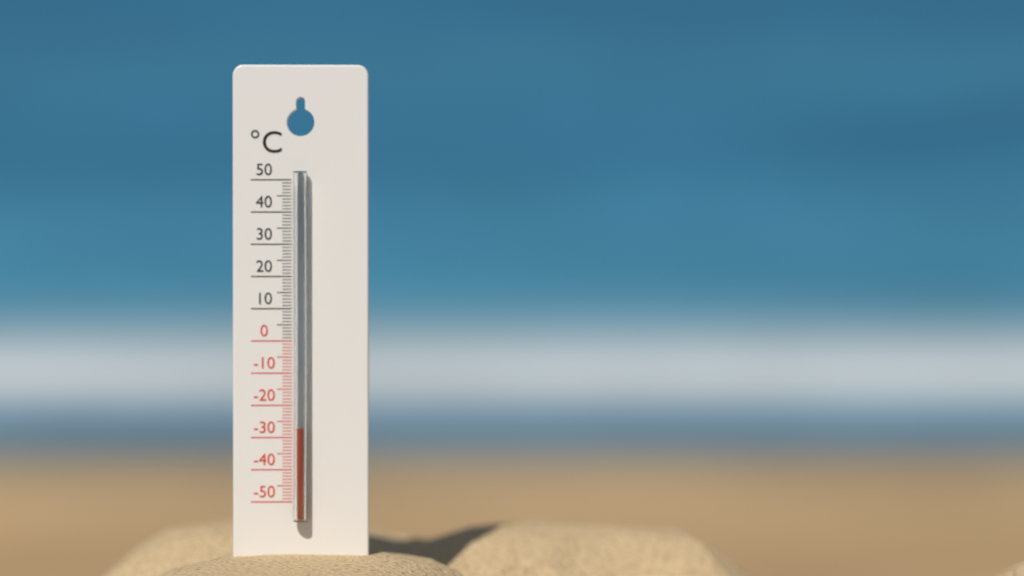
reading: -27 °C
